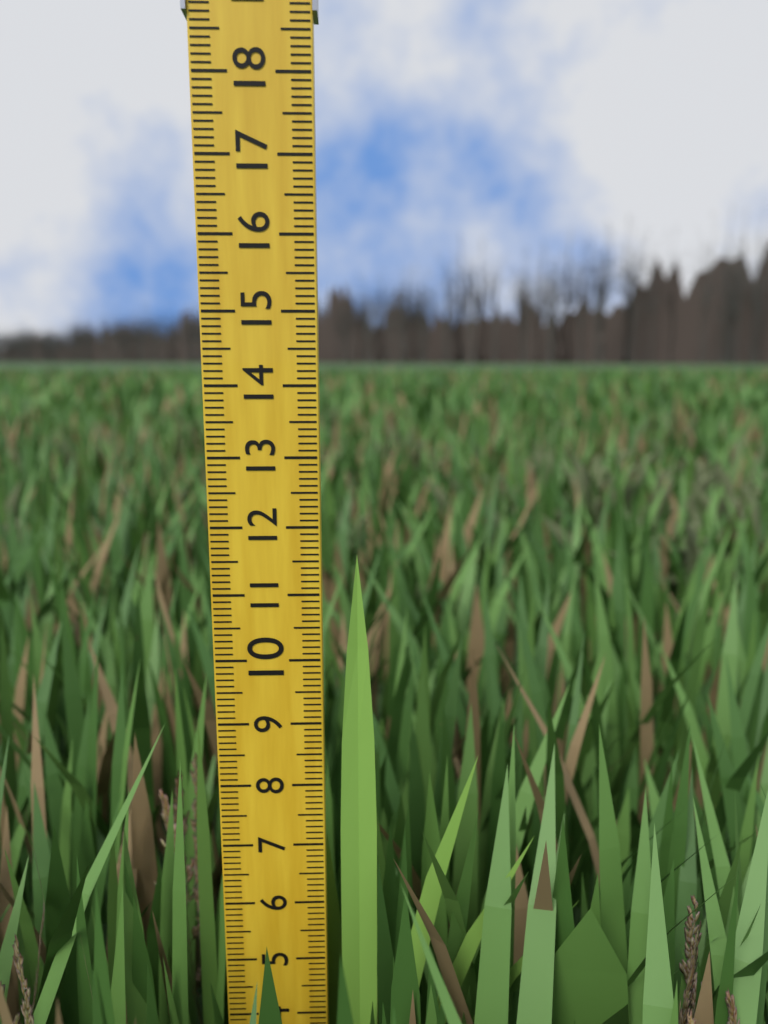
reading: 11.6 (no unit)
